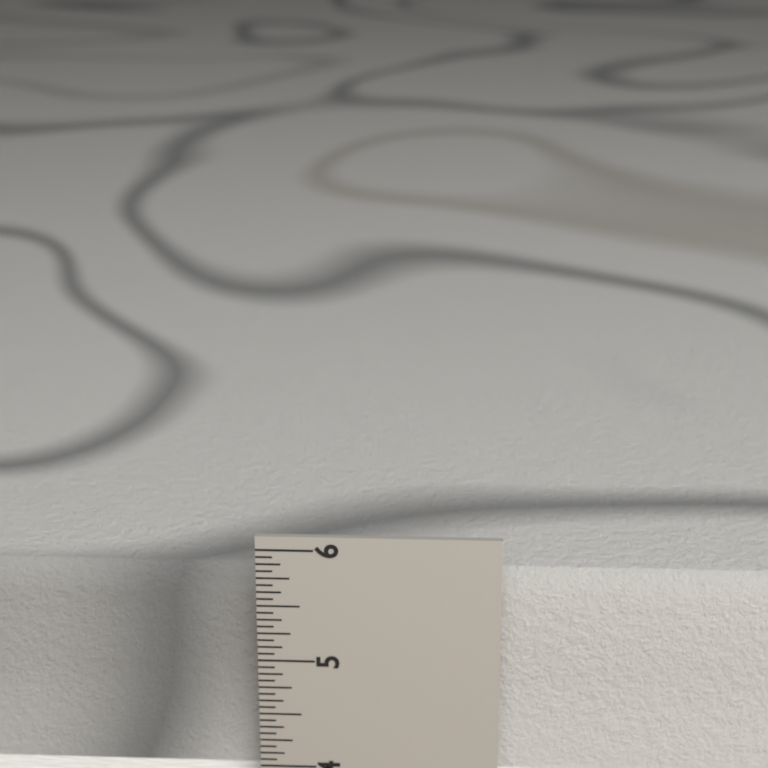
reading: 5.6875 in
